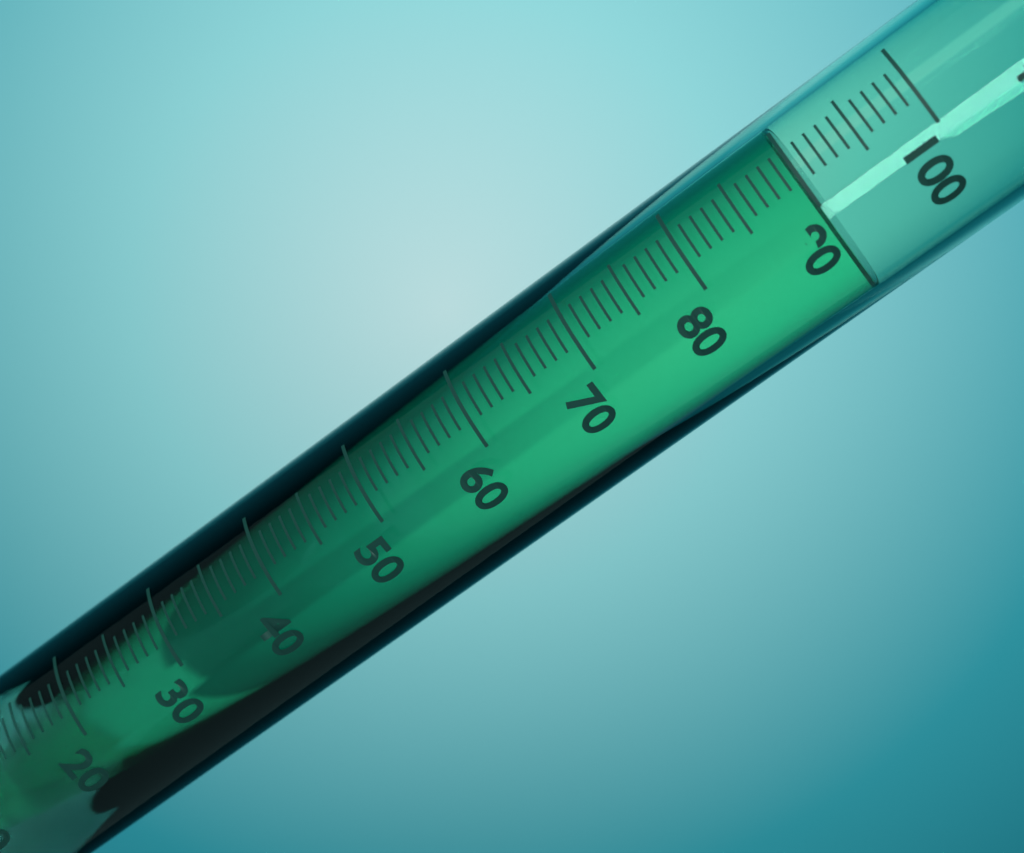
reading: 90 ml
